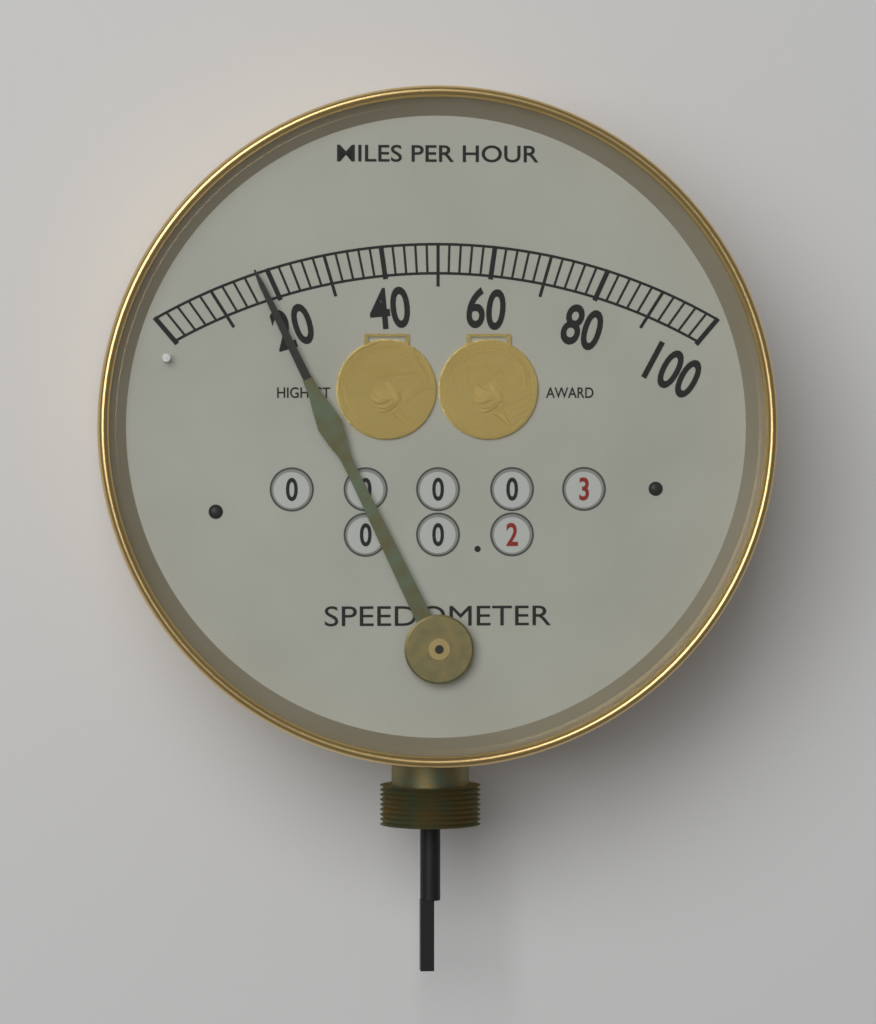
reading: 18 mph
